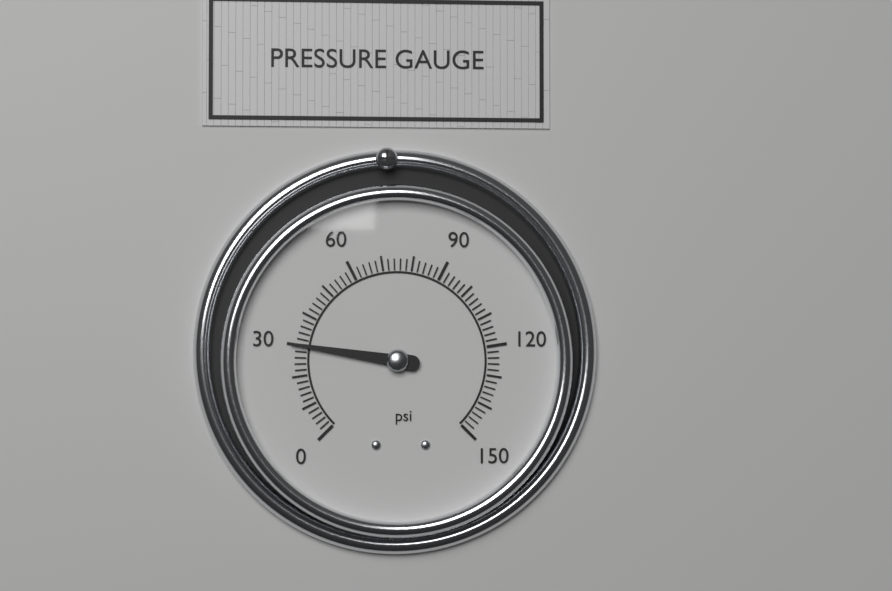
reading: 30 psi
